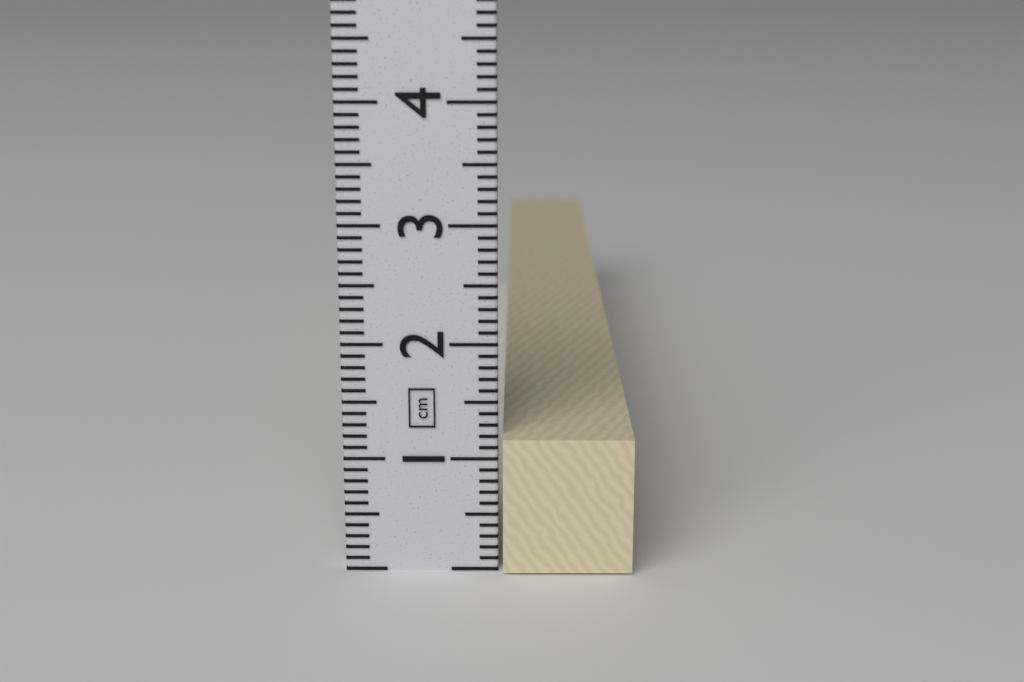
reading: 1.2 cm
